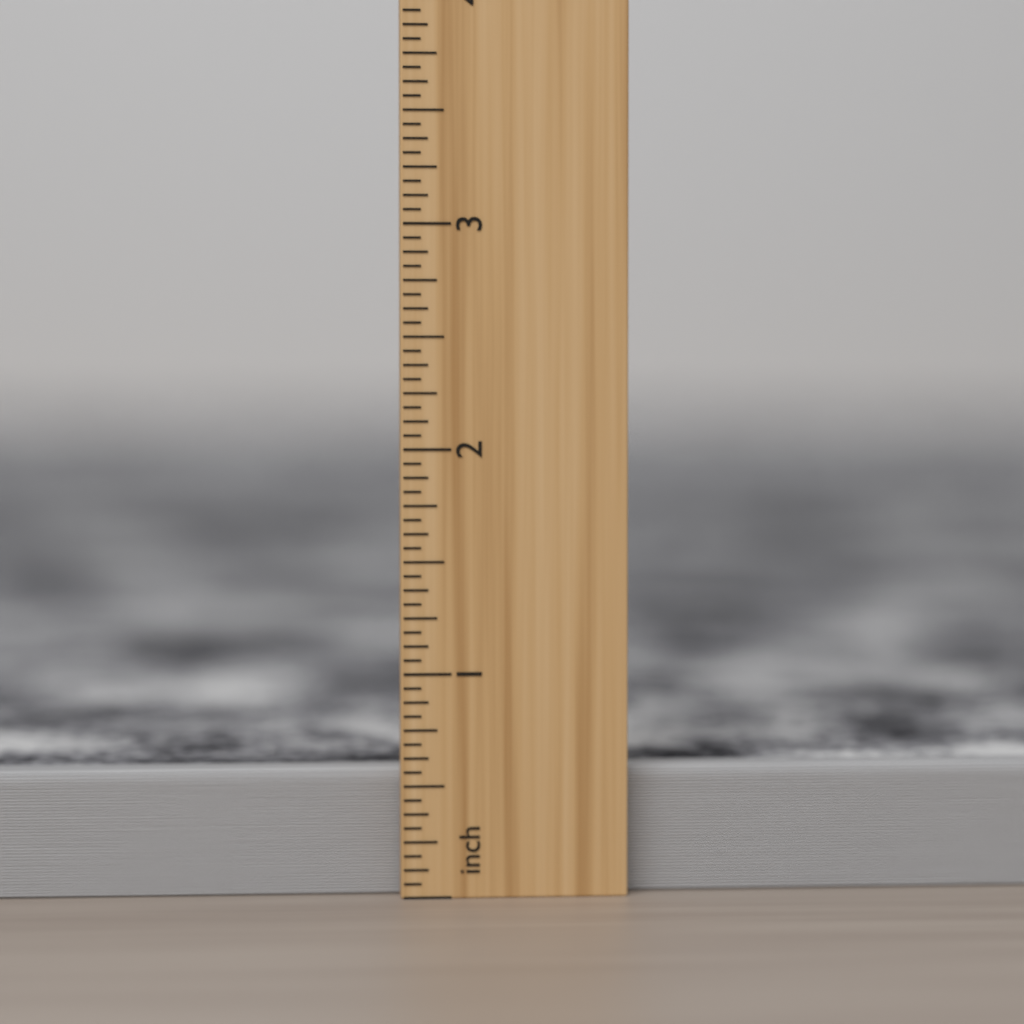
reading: 0.5625 inch
